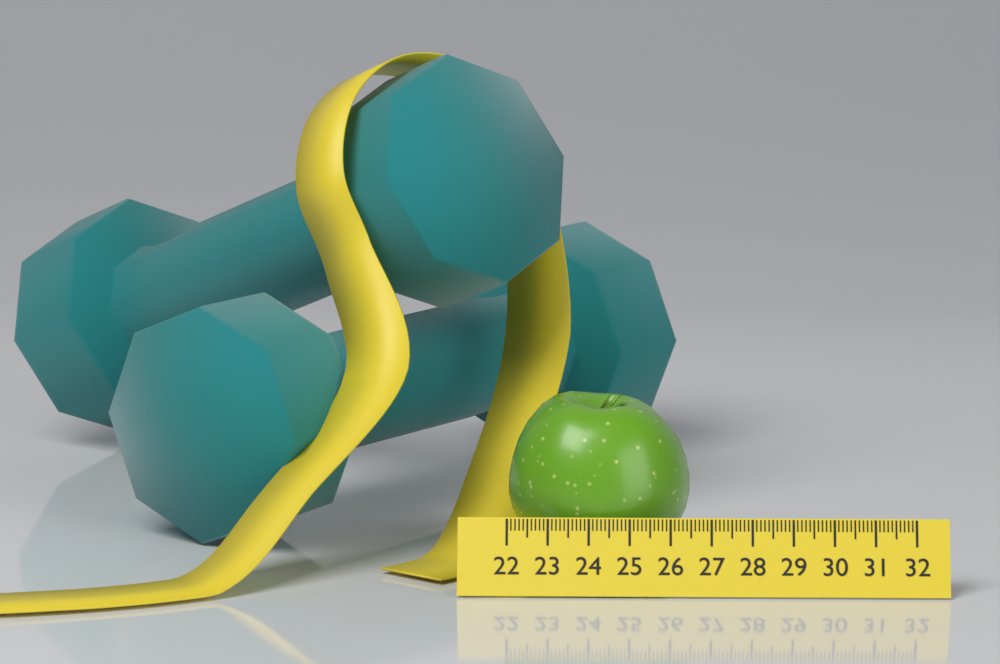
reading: 26.5 (no unit)
